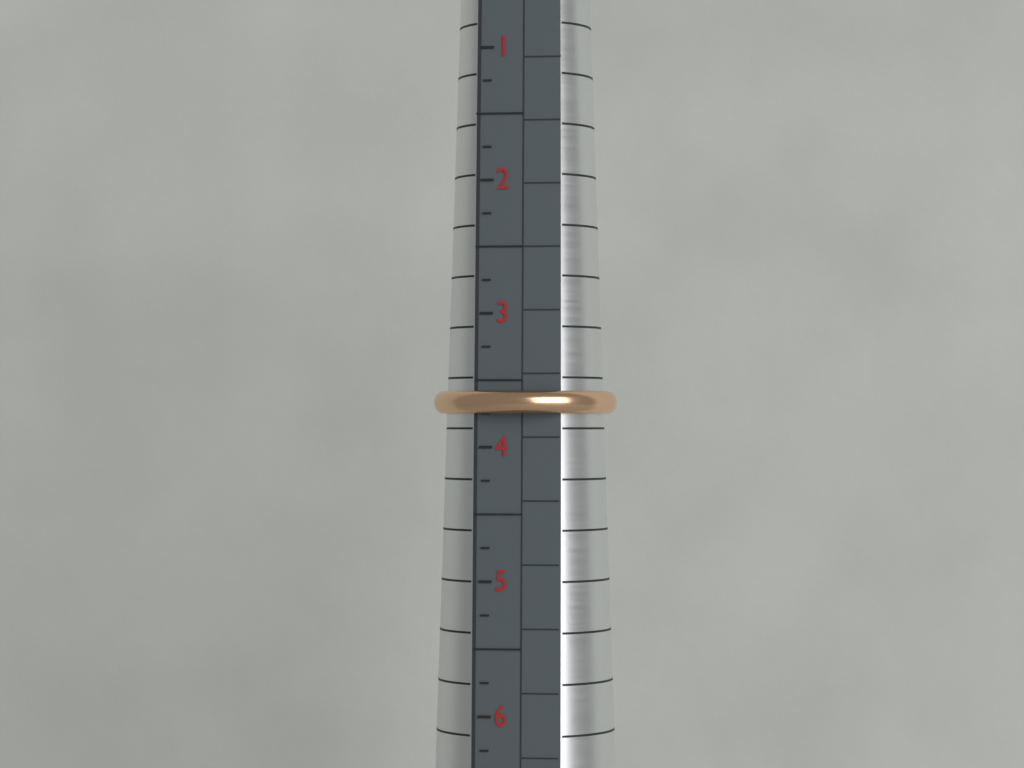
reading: 3.75 (no unit)
